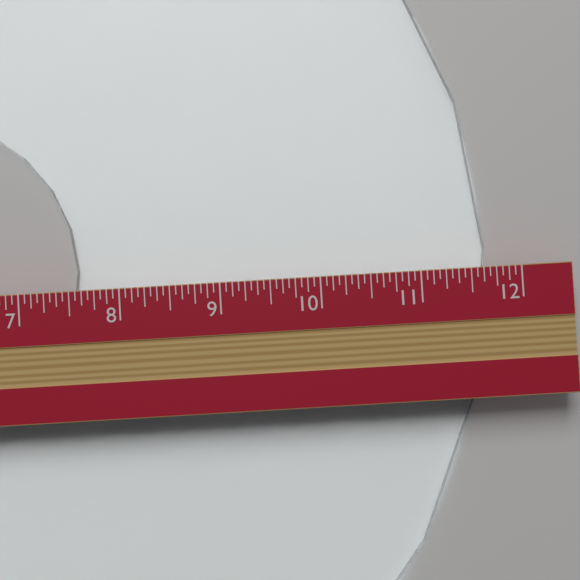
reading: 11.6875 in
